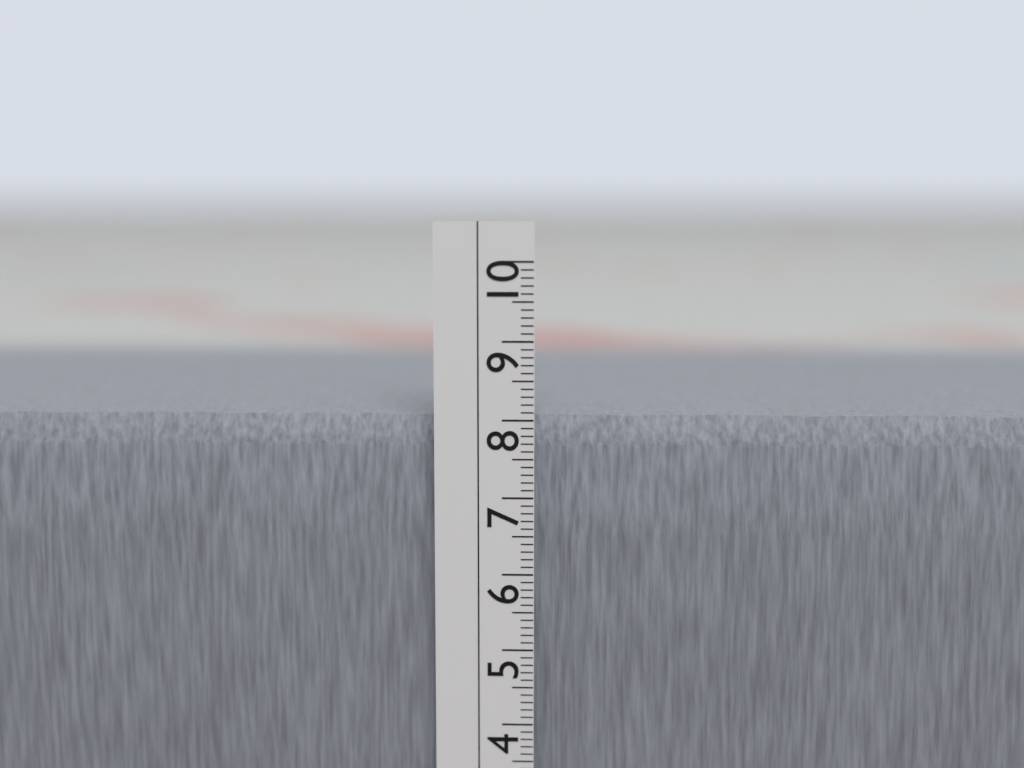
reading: 8.0 cm
